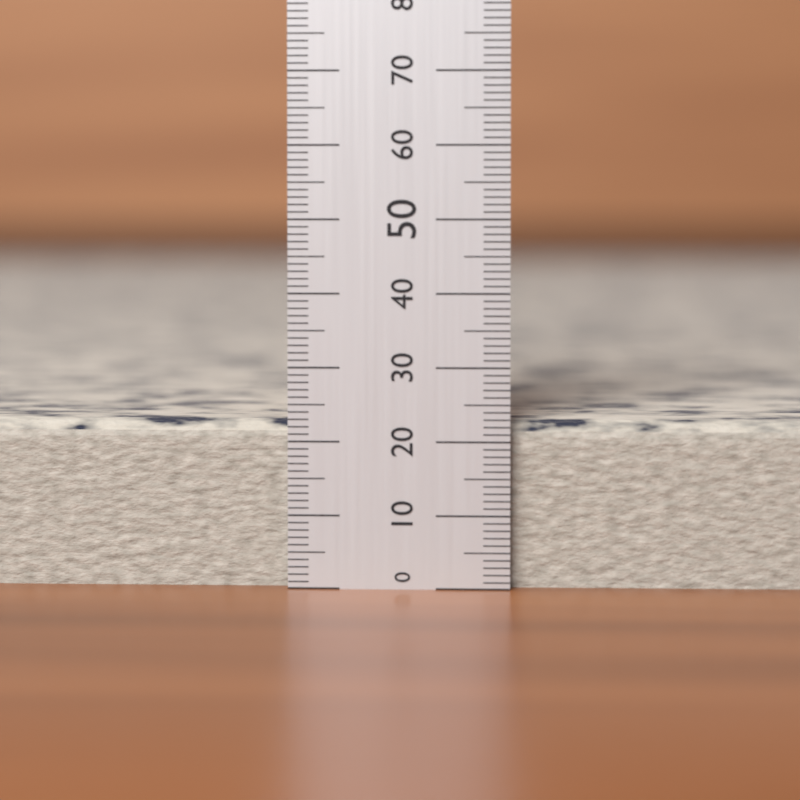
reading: 23 (no unit)
